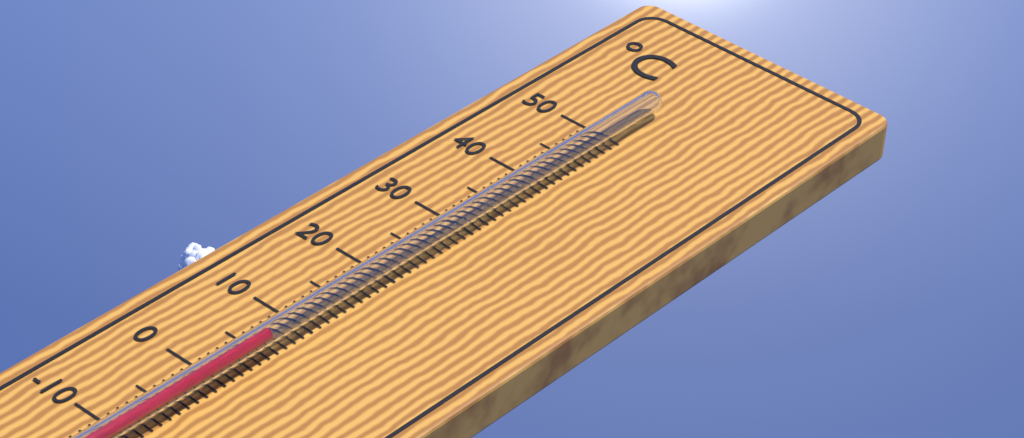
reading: 6 °C
